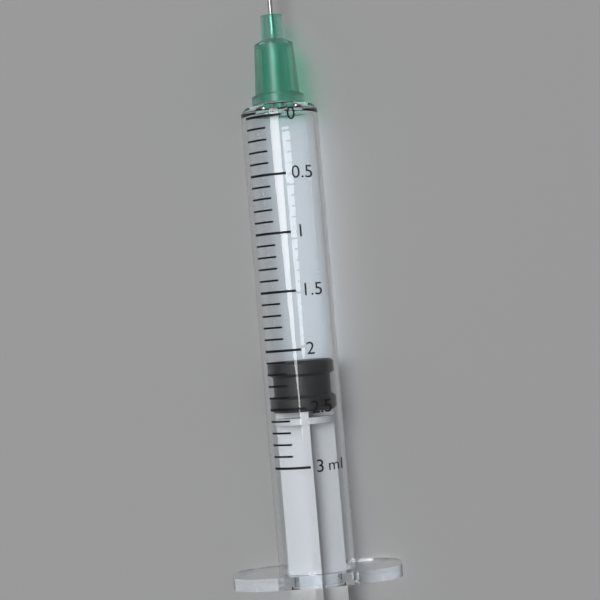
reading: 2.1 ml
